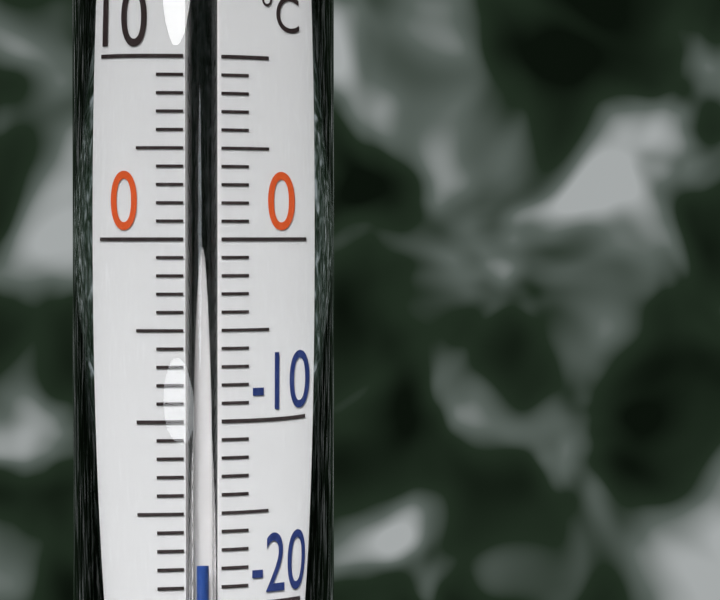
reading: -18 °C
